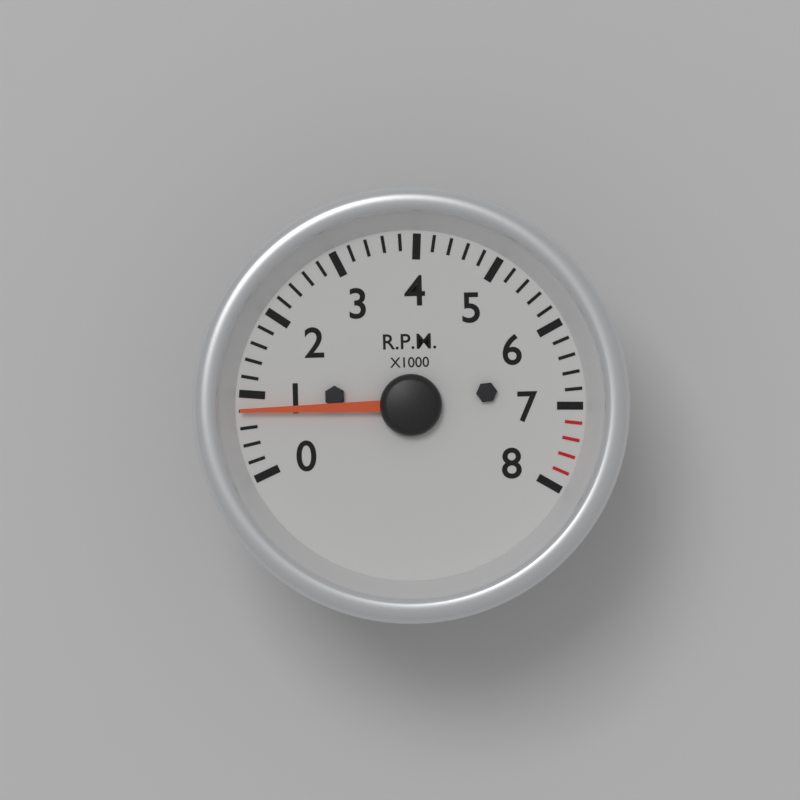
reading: 800 RPM
